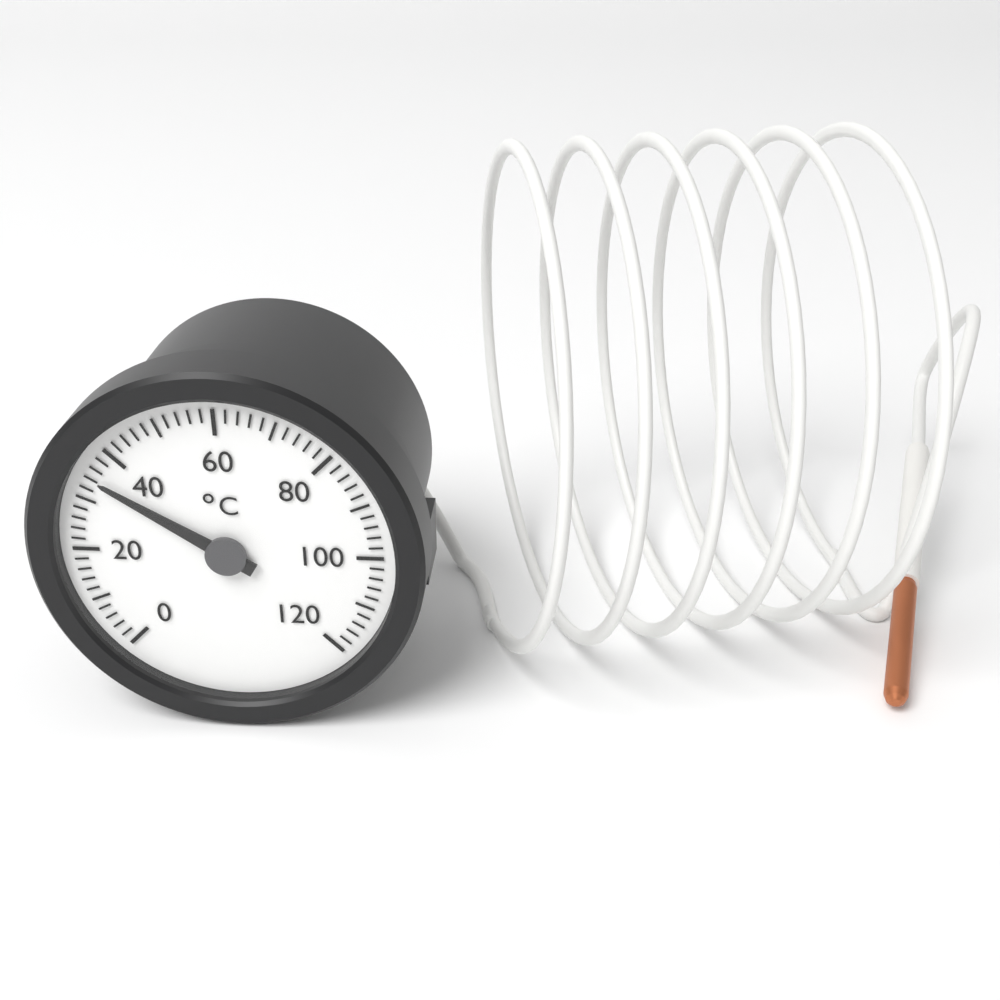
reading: 34 °C
